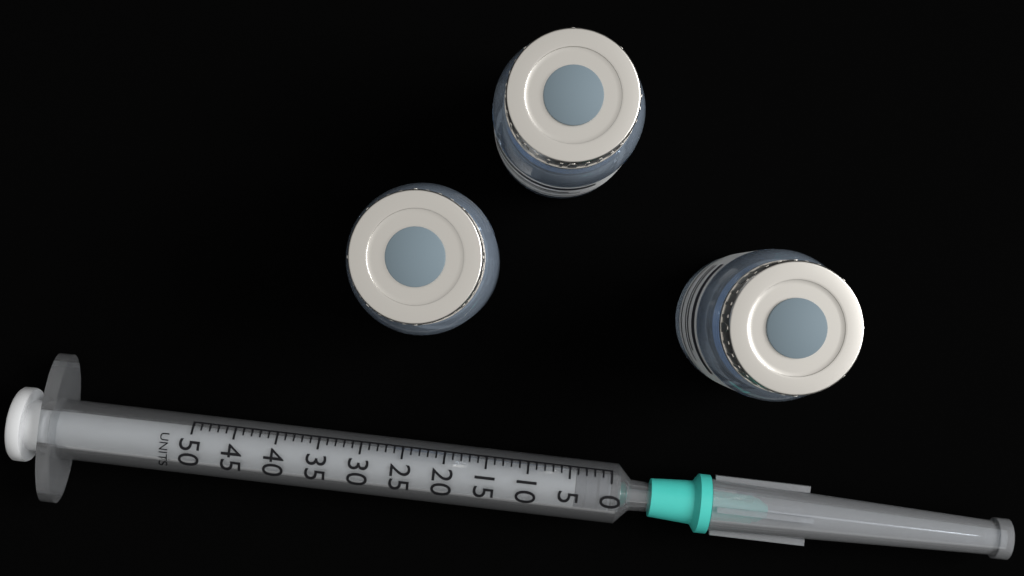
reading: 0 units
